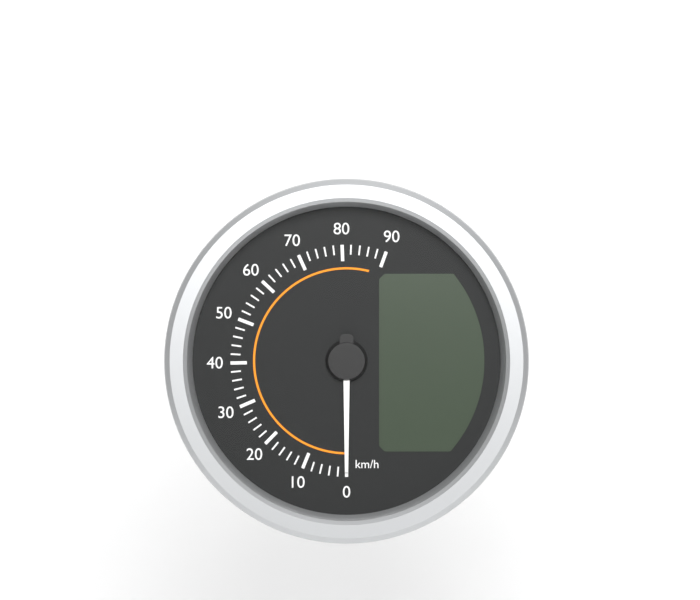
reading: 0 km/h
